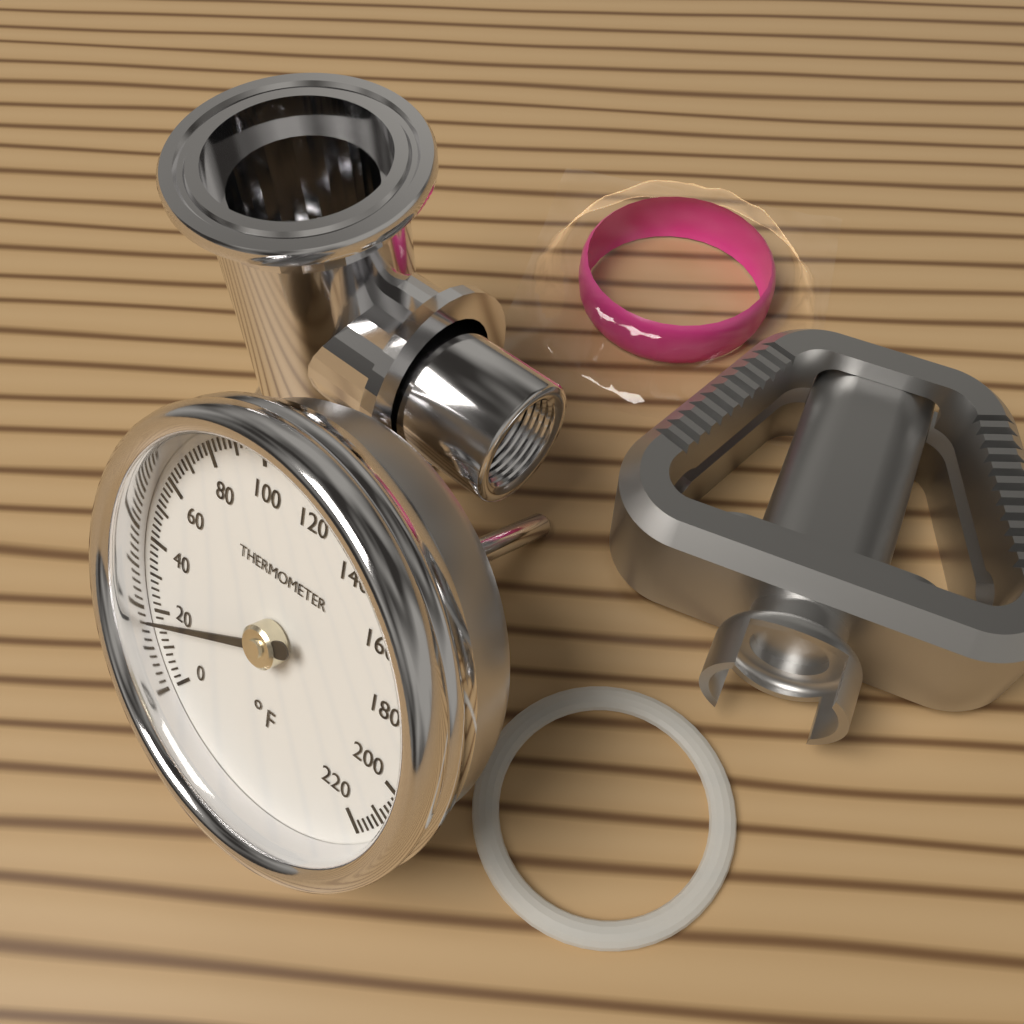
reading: 18 °F
